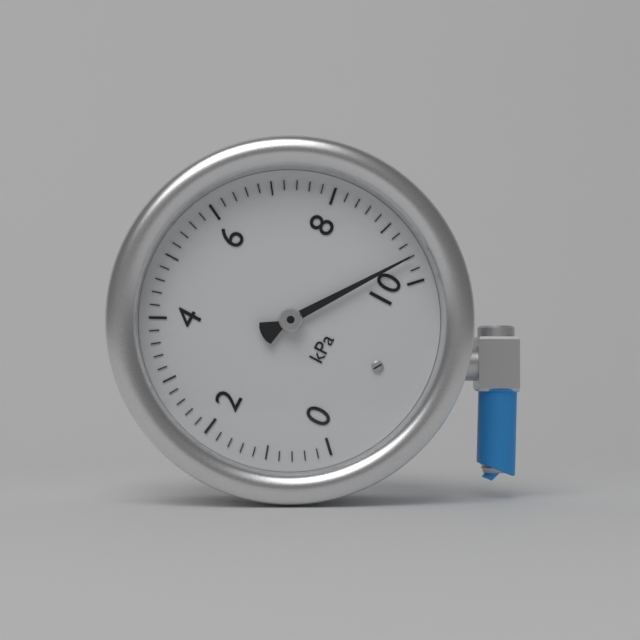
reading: 9.6 kPa
